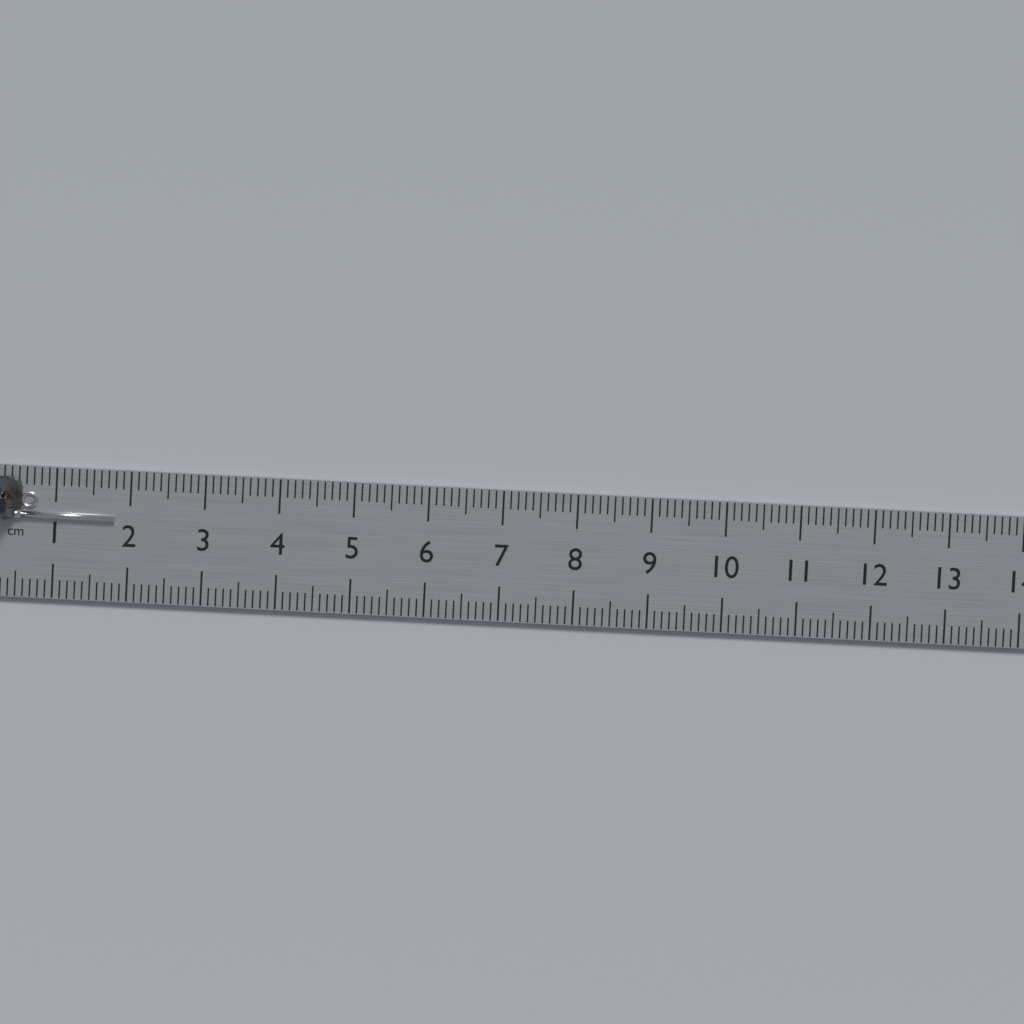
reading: 1.8 cm
